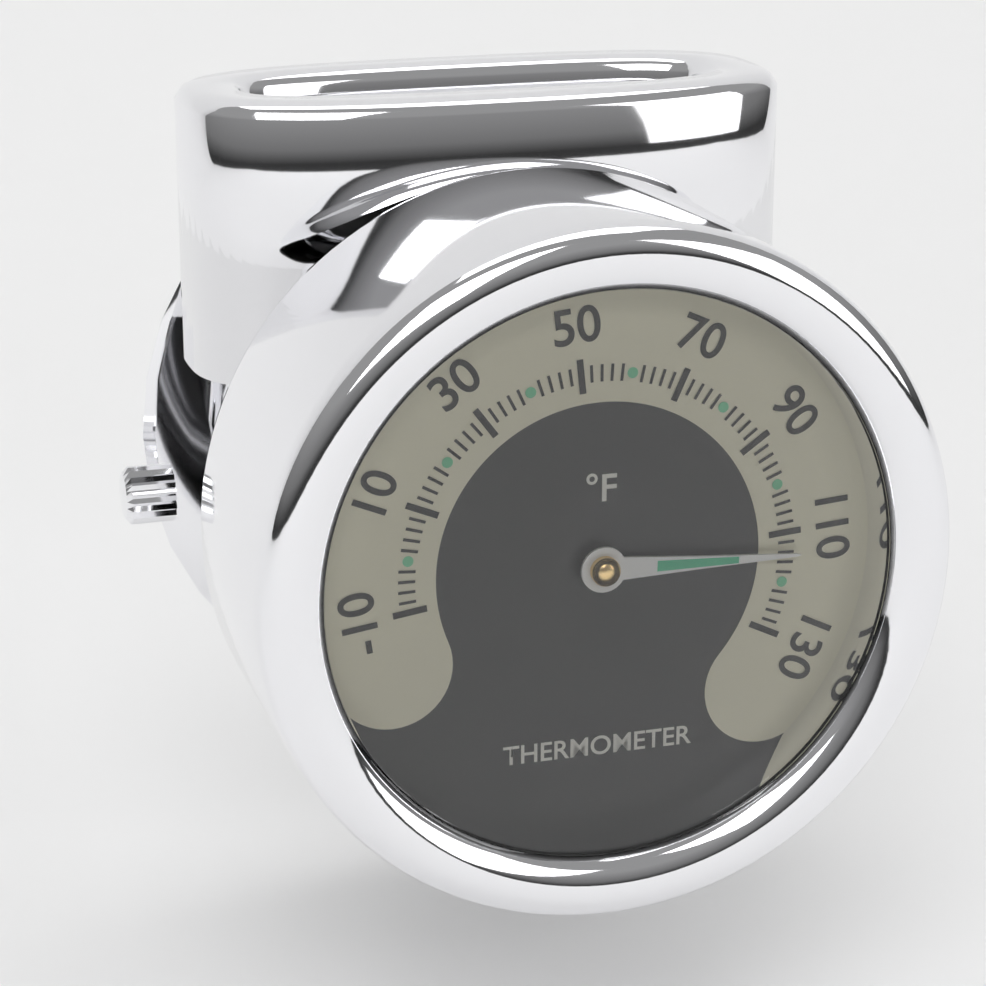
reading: 114 °F
